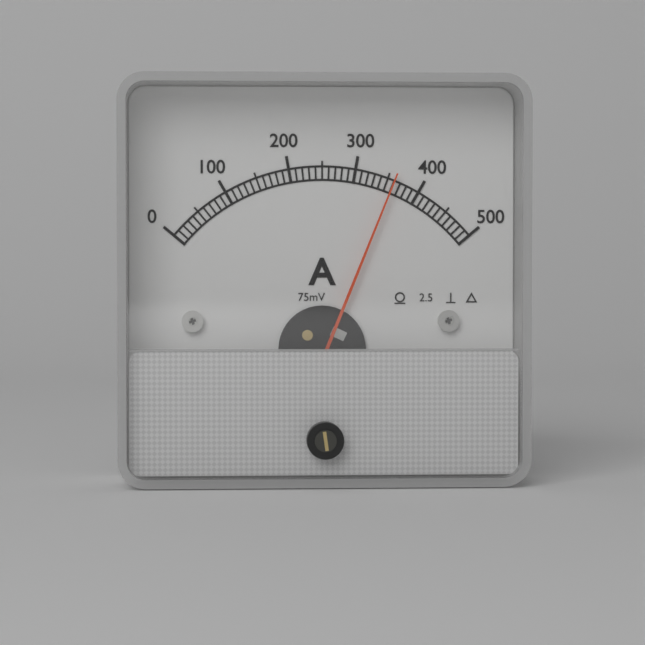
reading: 360 A
